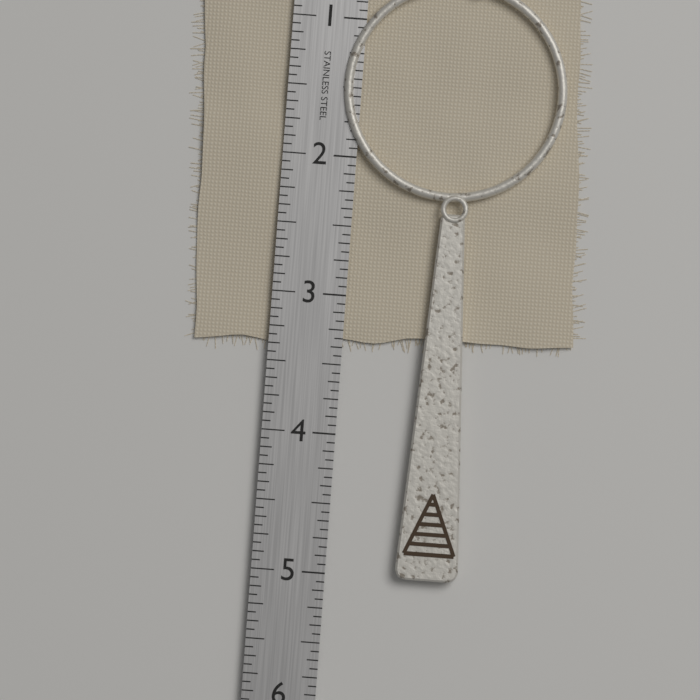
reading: 5.0000 in
